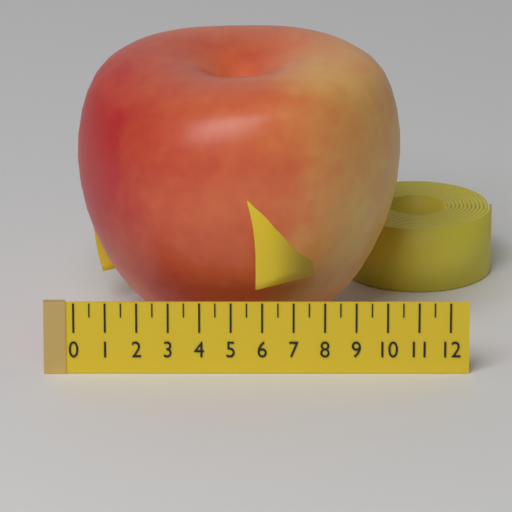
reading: 10.5 (no unit)
